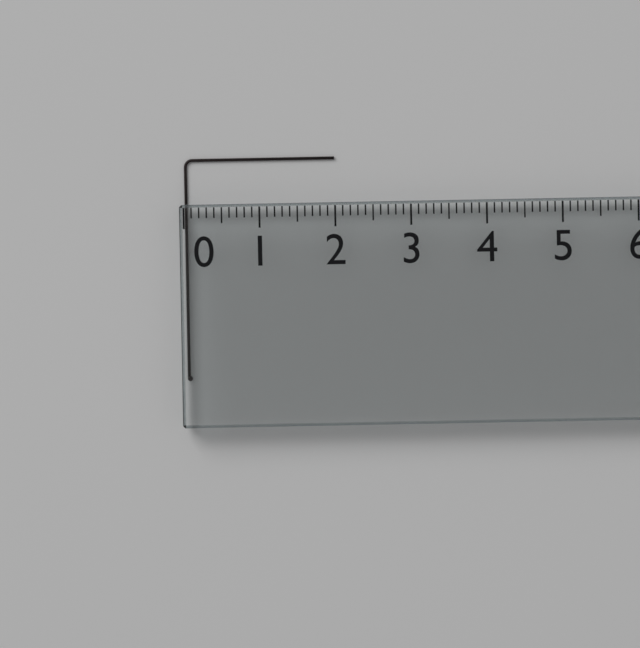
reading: 2.0 (no unit)
